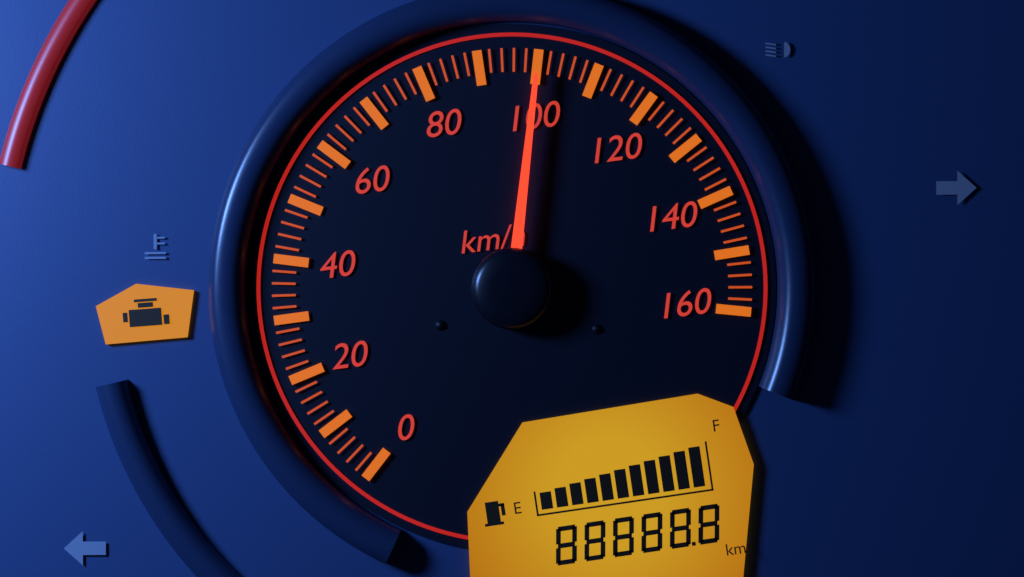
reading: 100 km/h
